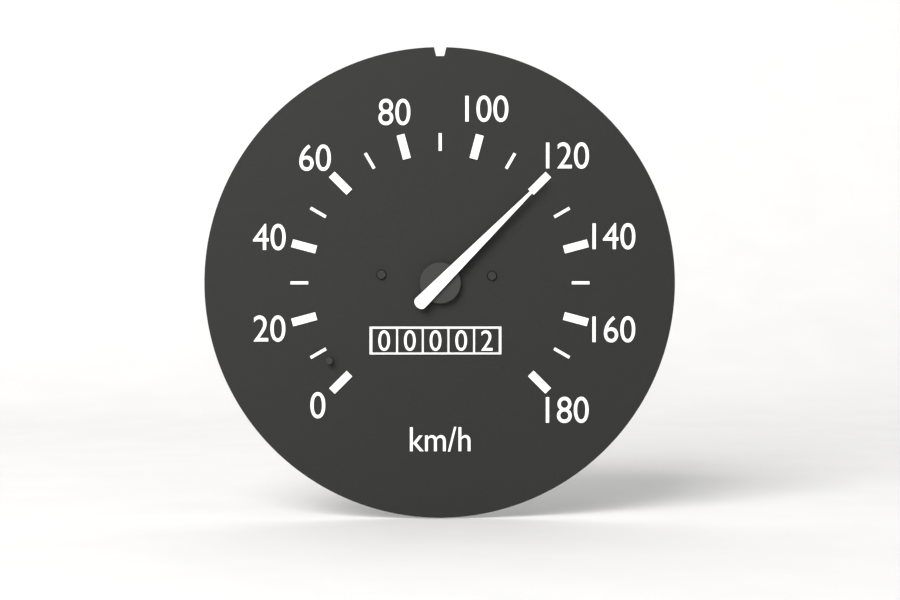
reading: 120 km/h
